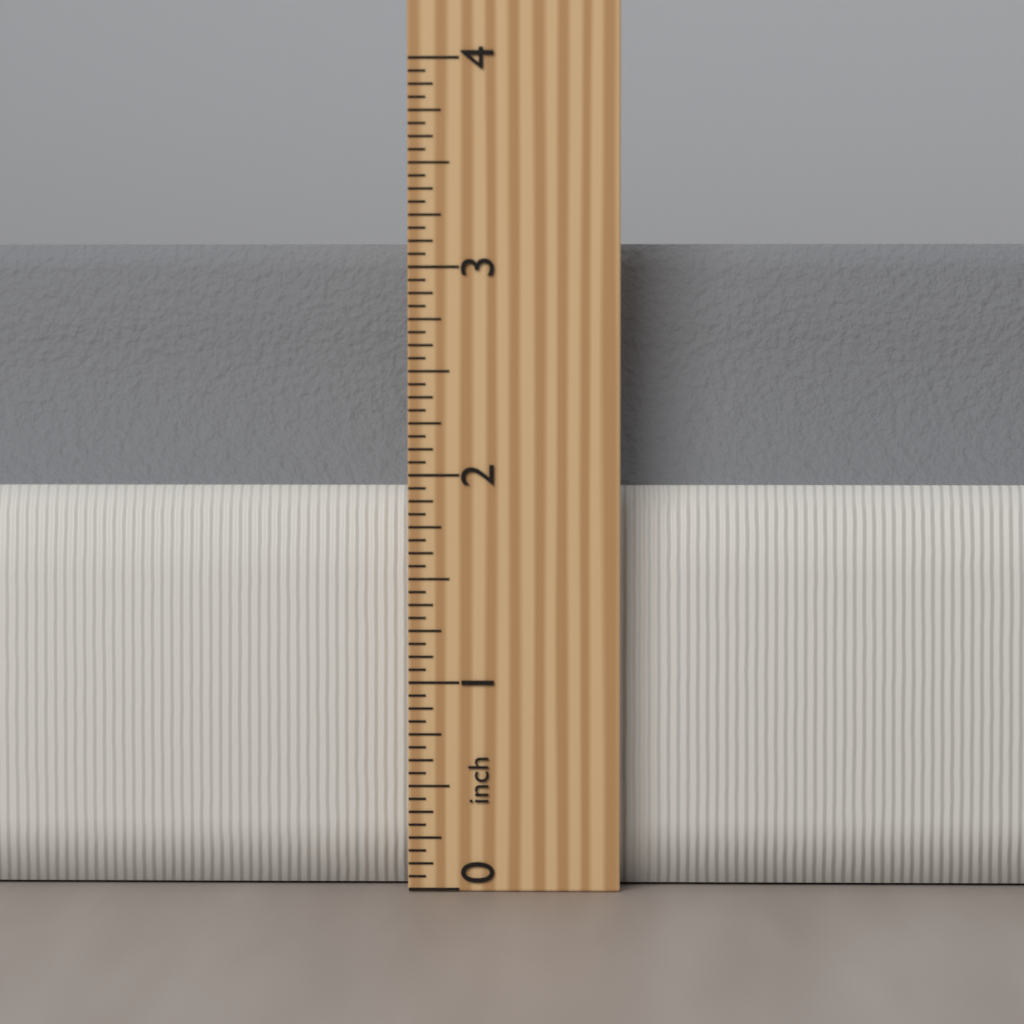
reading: 3.1250 inch
